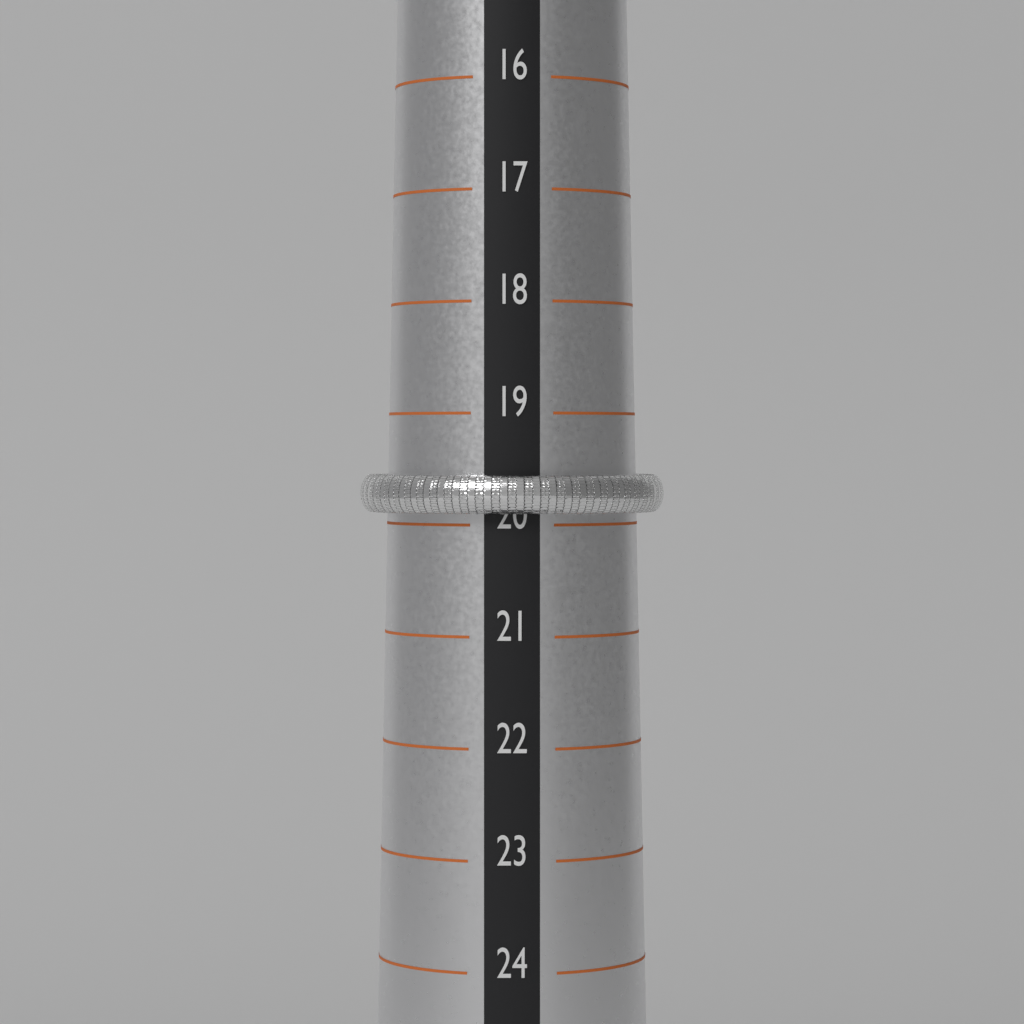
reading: 19.9 (no unit)
